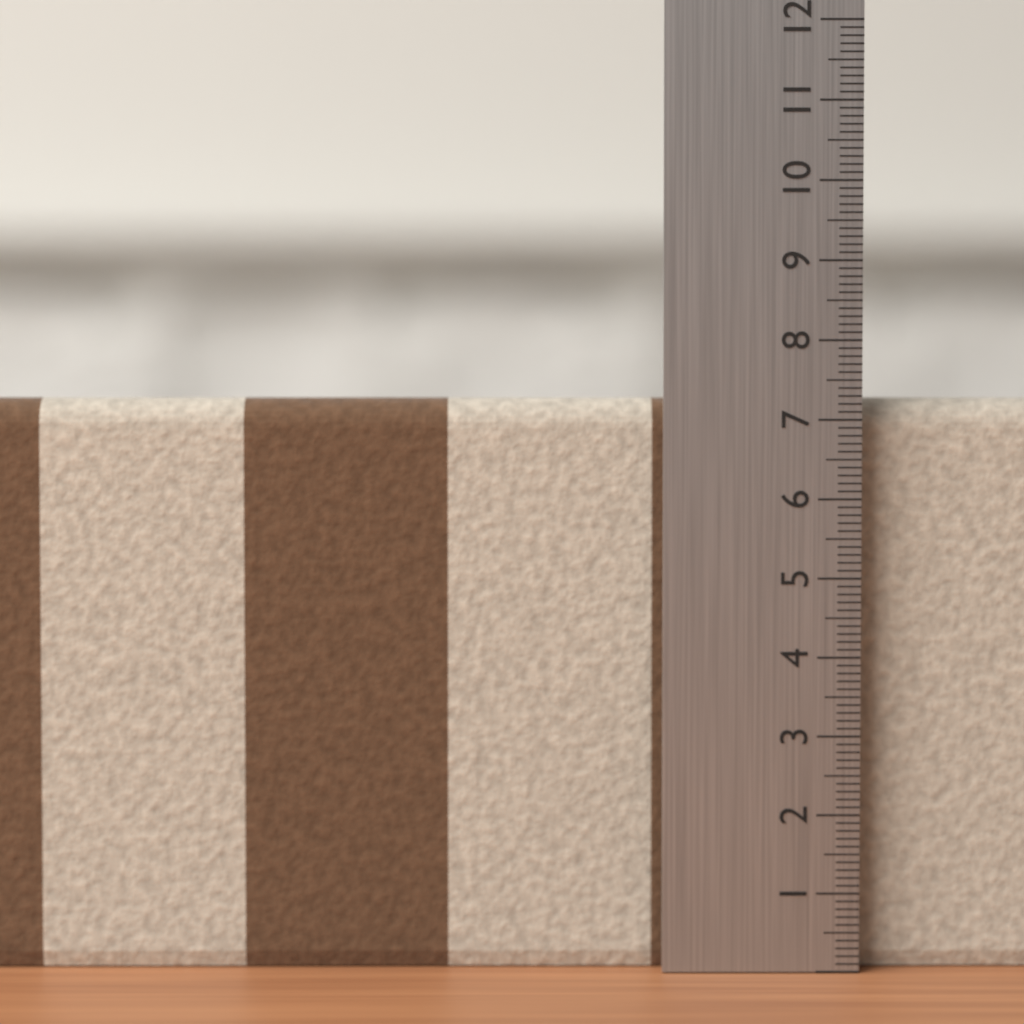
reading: 7.3 (no unit)
